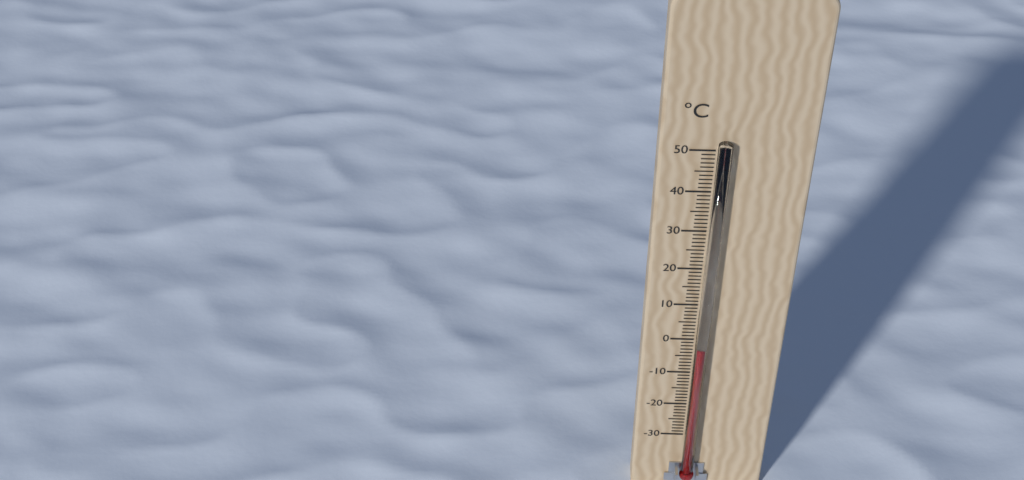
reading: -1 °C
